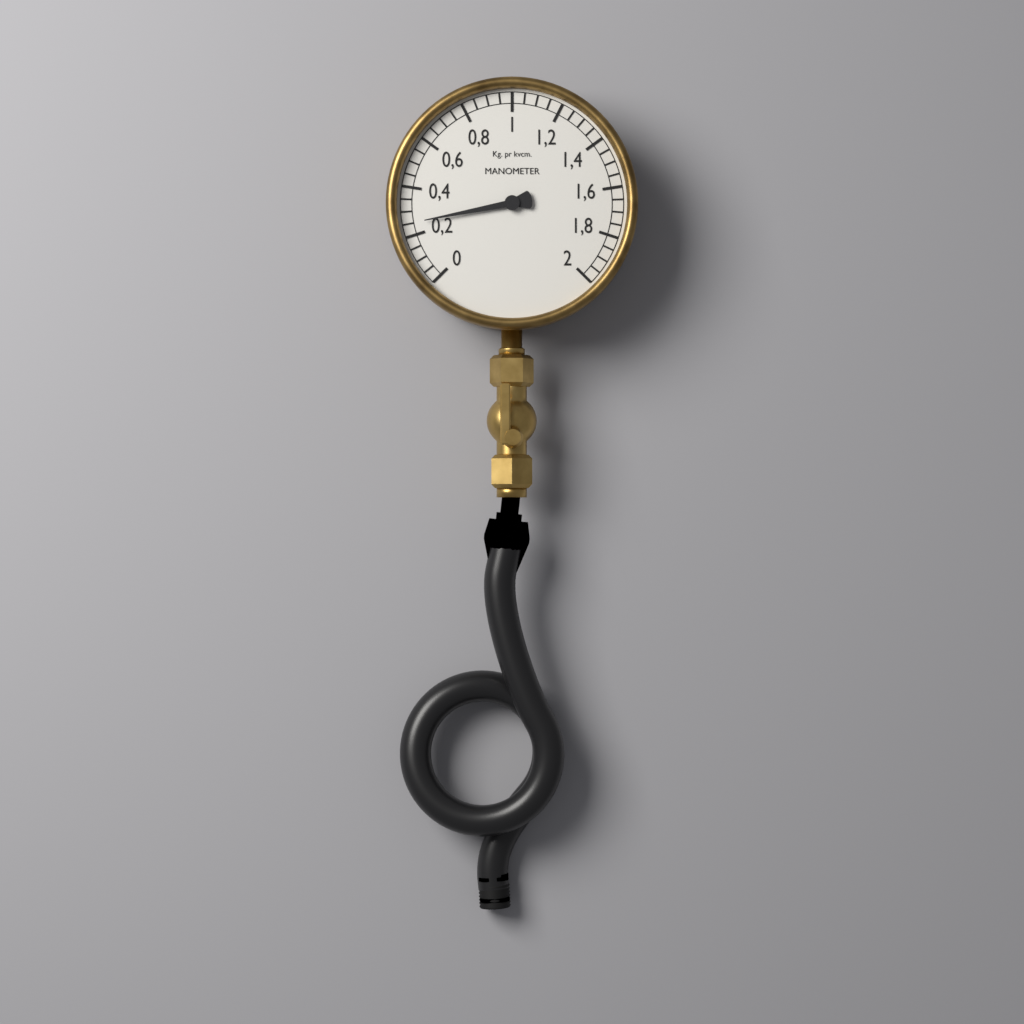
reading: 0.25 kg/cm²
